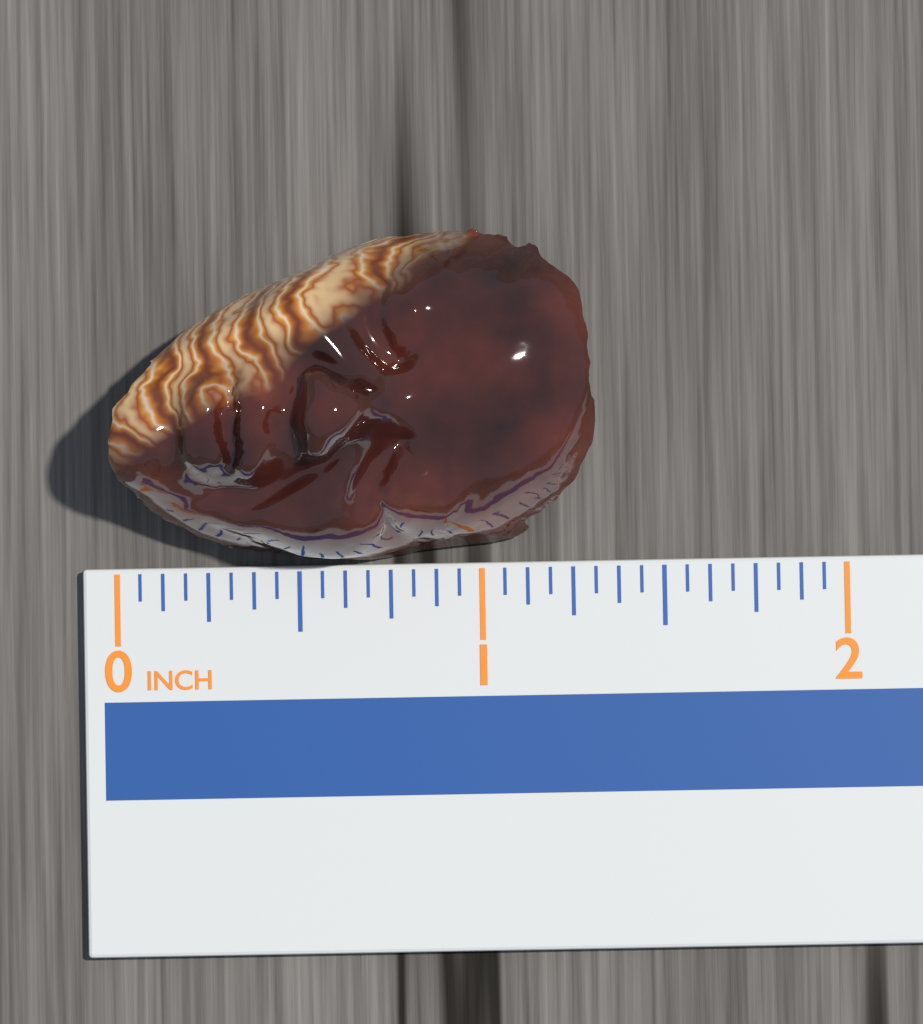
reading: 1.3125 in
